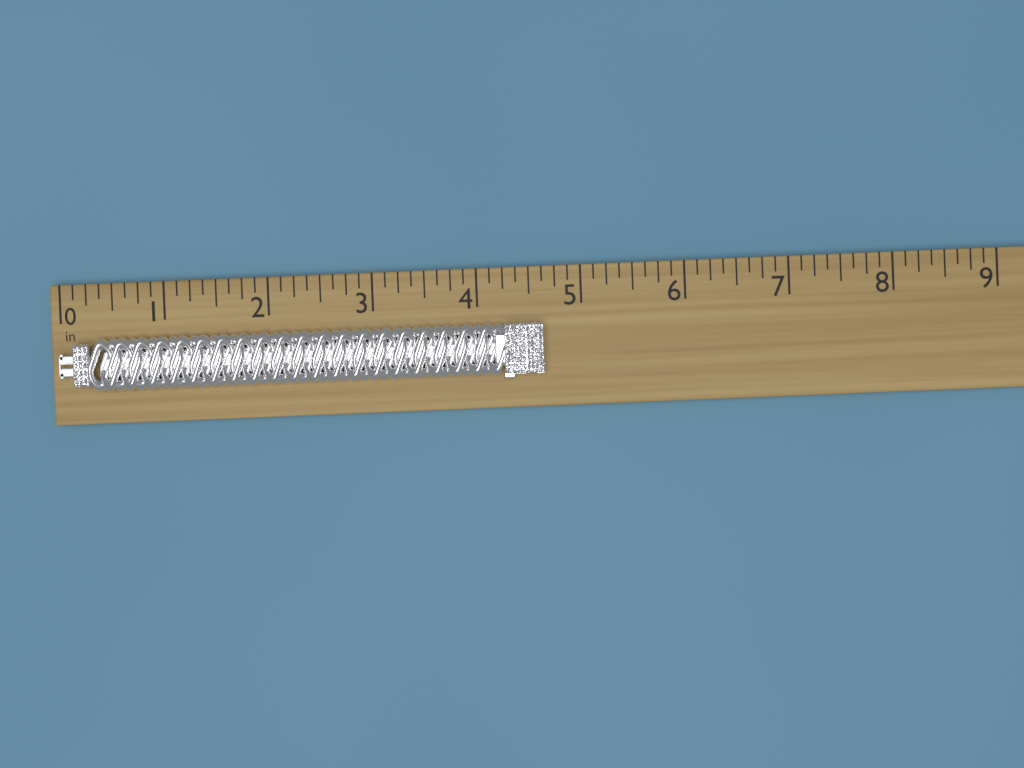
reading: 4.625 in
